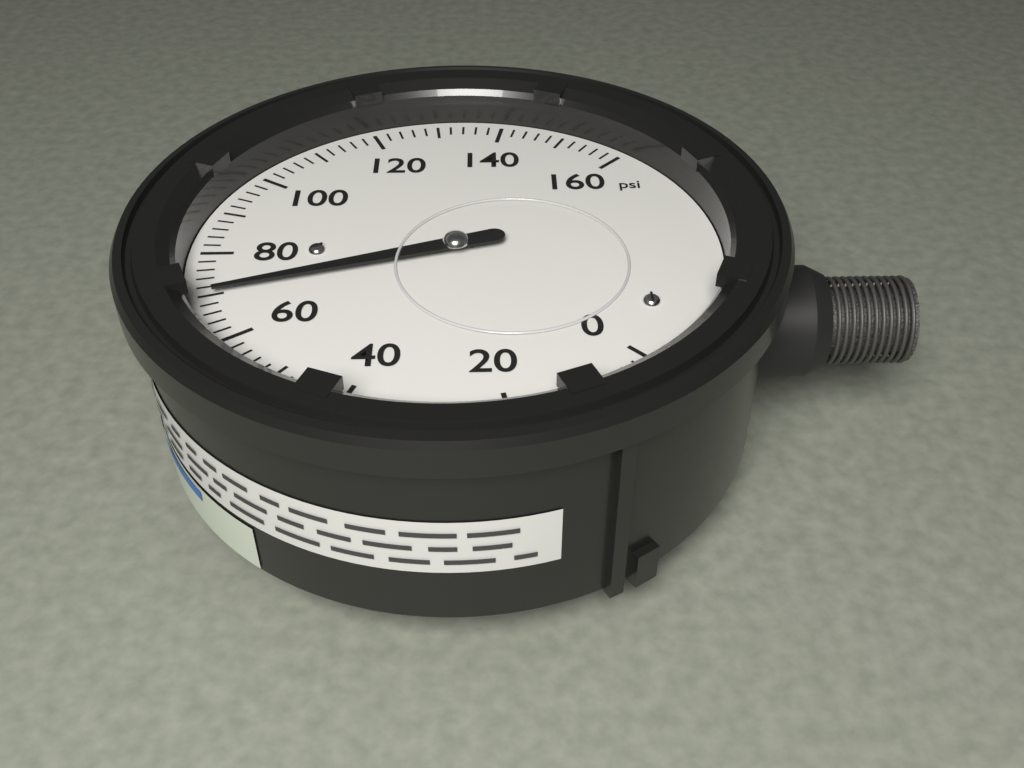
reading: 70 psi
